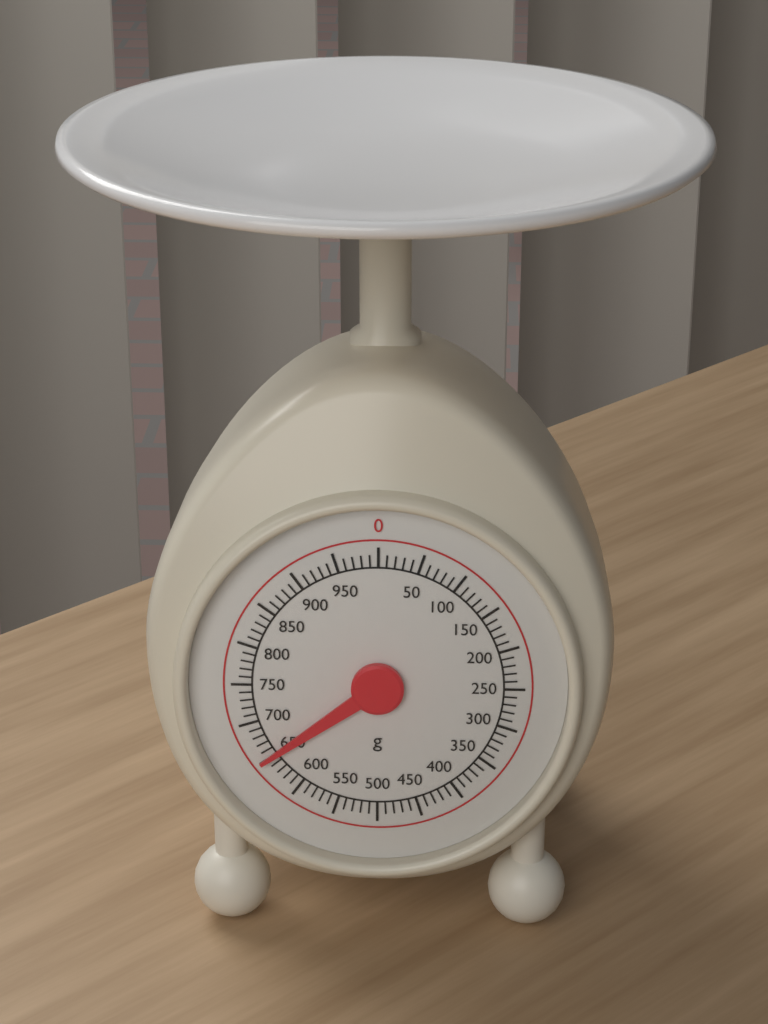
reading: 650 g
